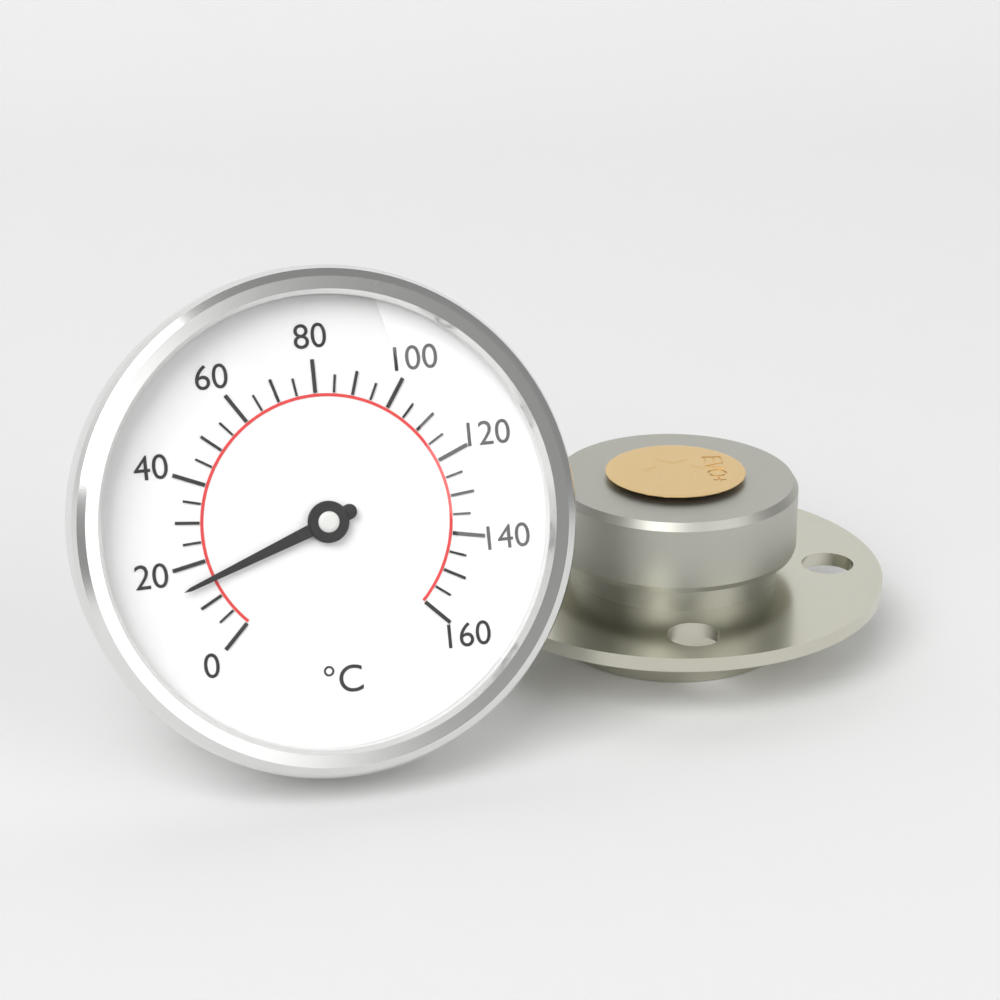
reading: 15 °C
